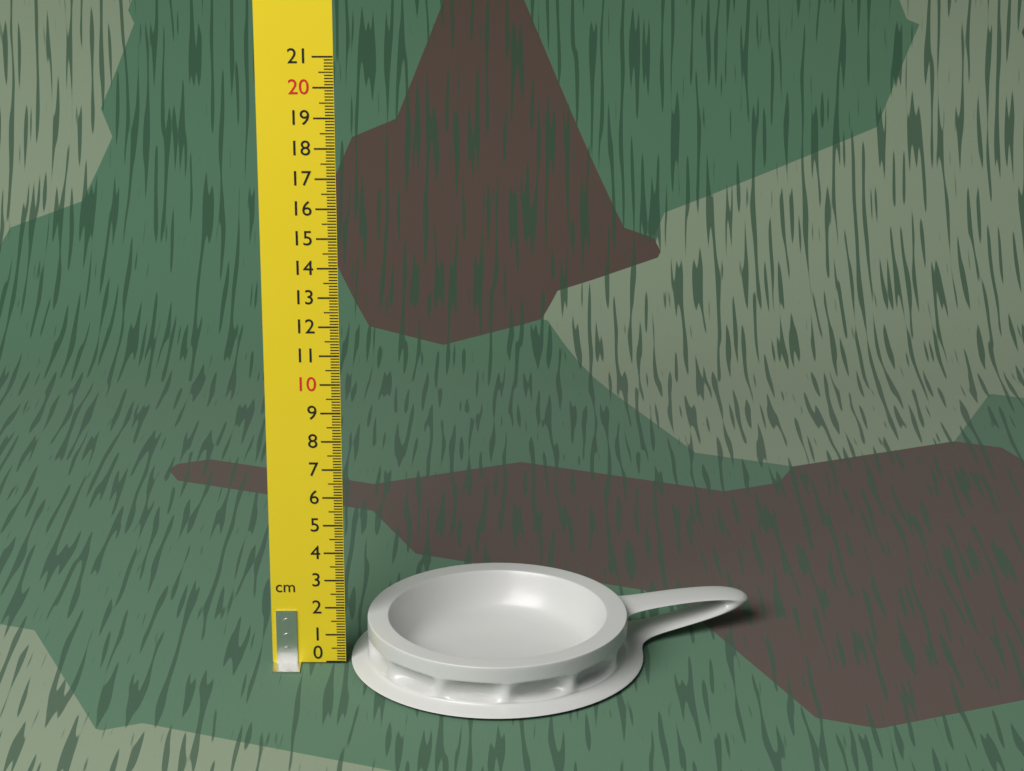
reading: 1.6 cm
